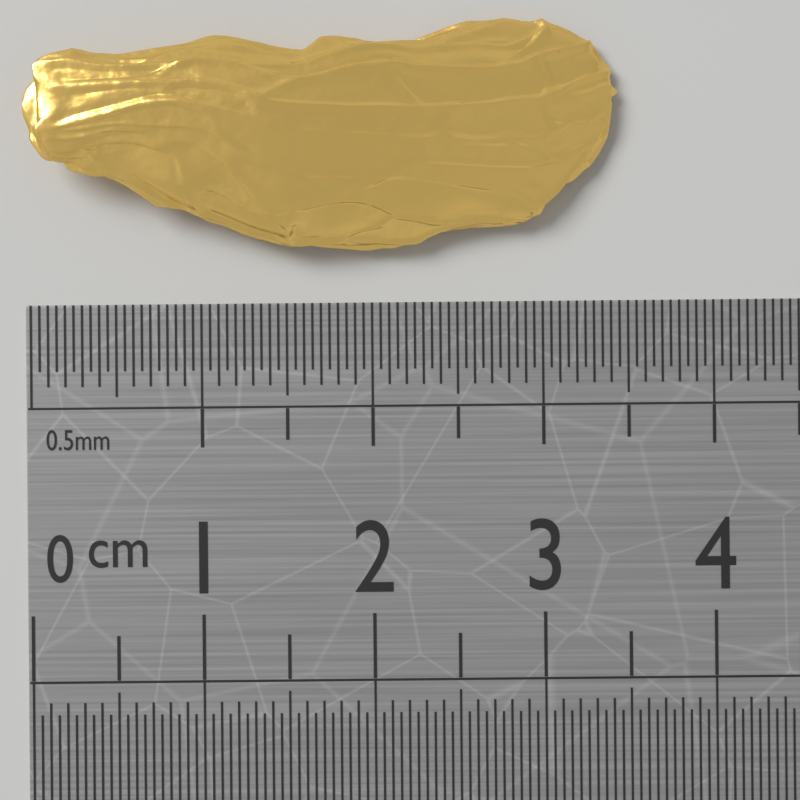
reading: 3.45 cm
